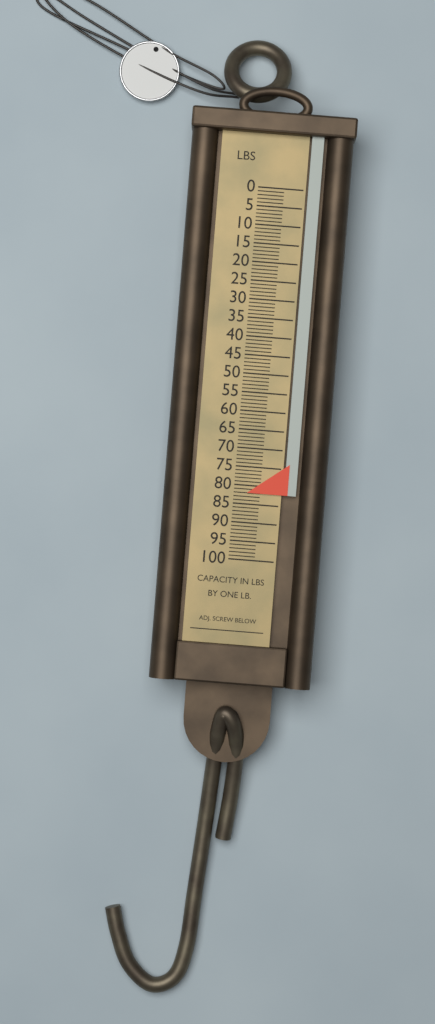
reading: 82 lb
